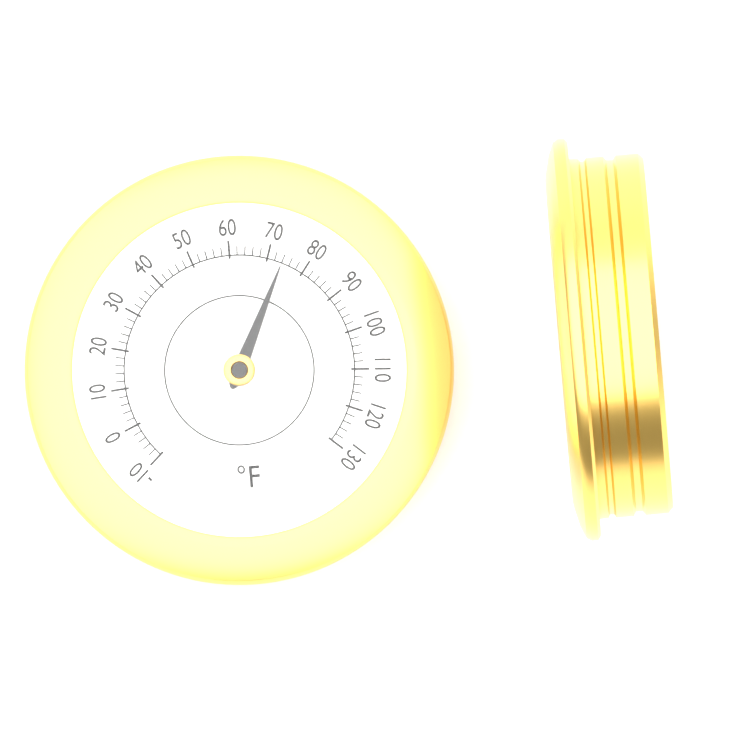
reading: 74 °F
